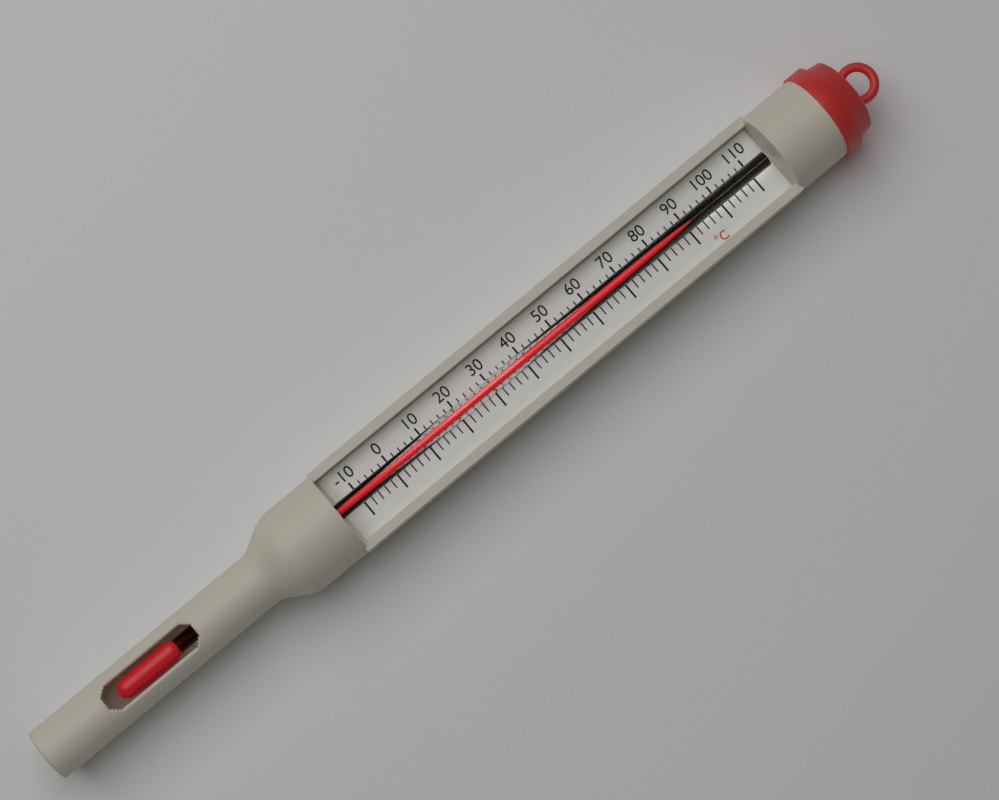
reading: 92 °C
